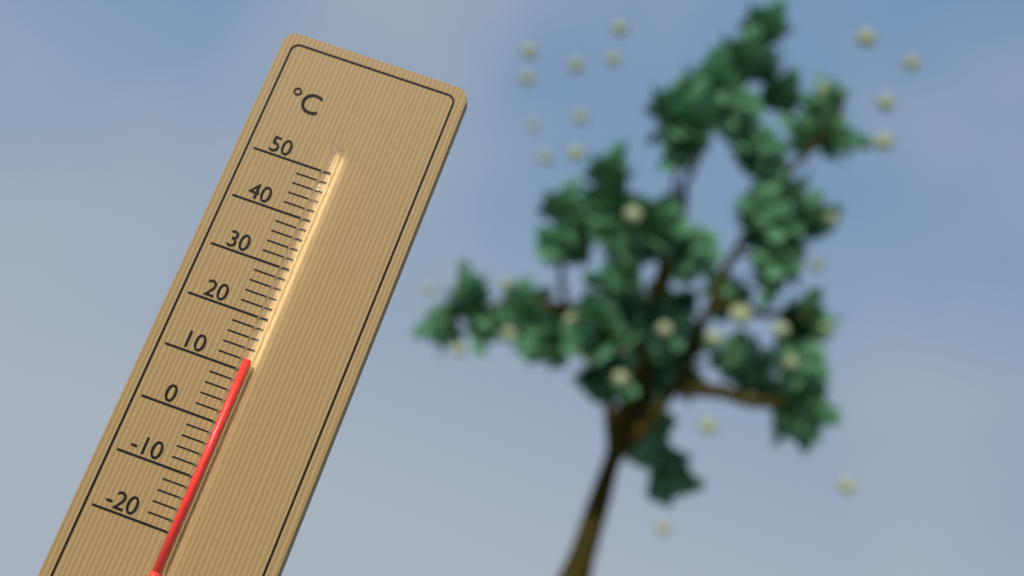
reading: 12 °C
